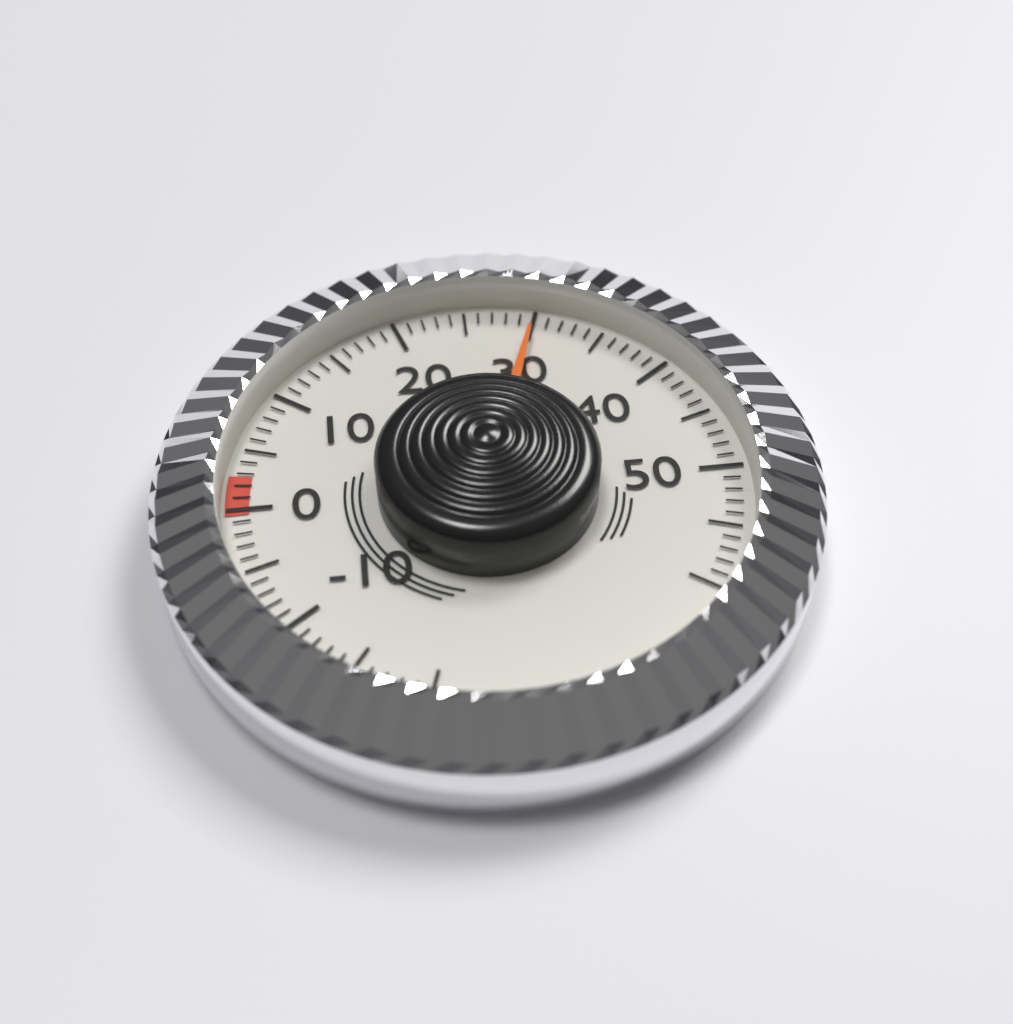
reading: 30 (no unit)
